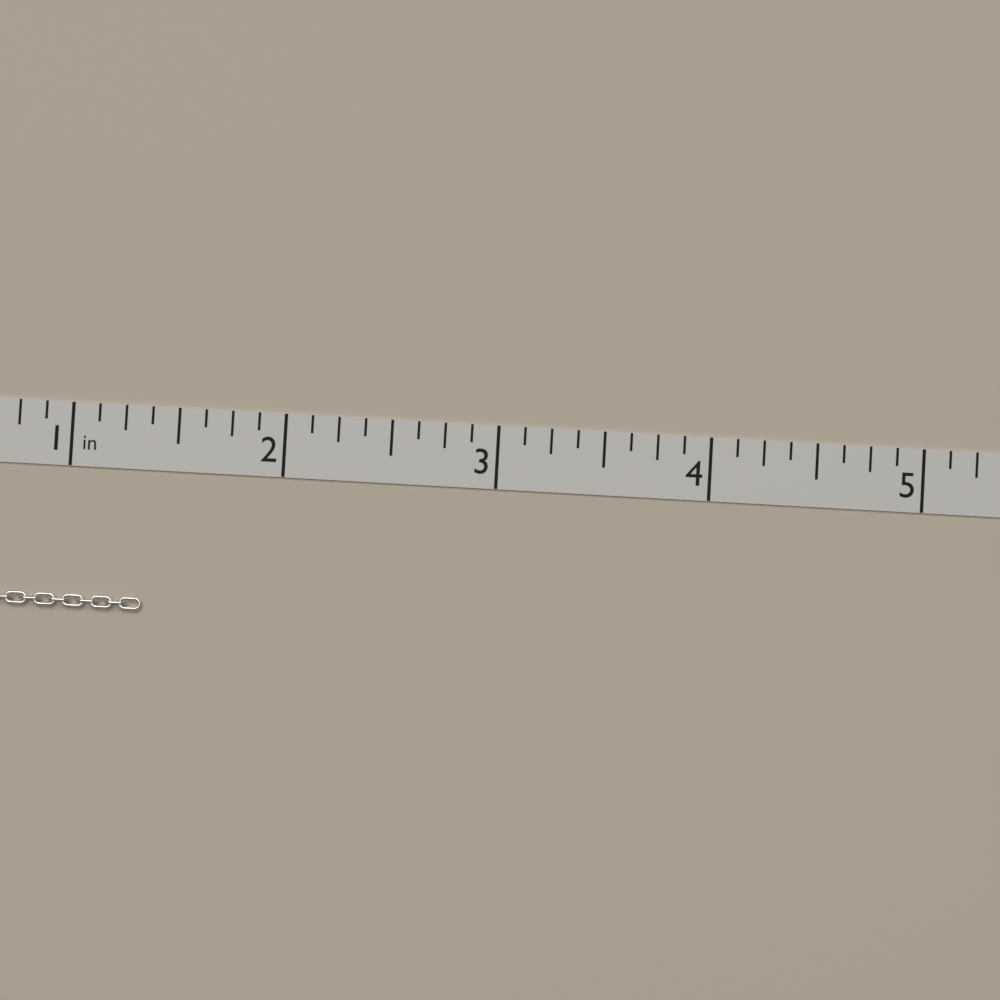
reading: 1.375 in
